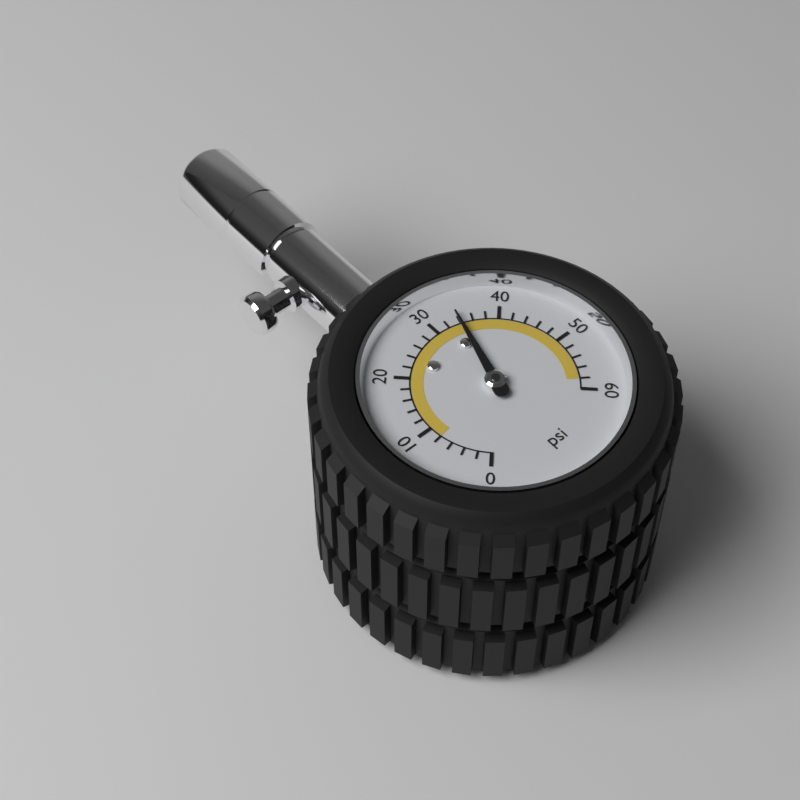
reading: 34 psi
